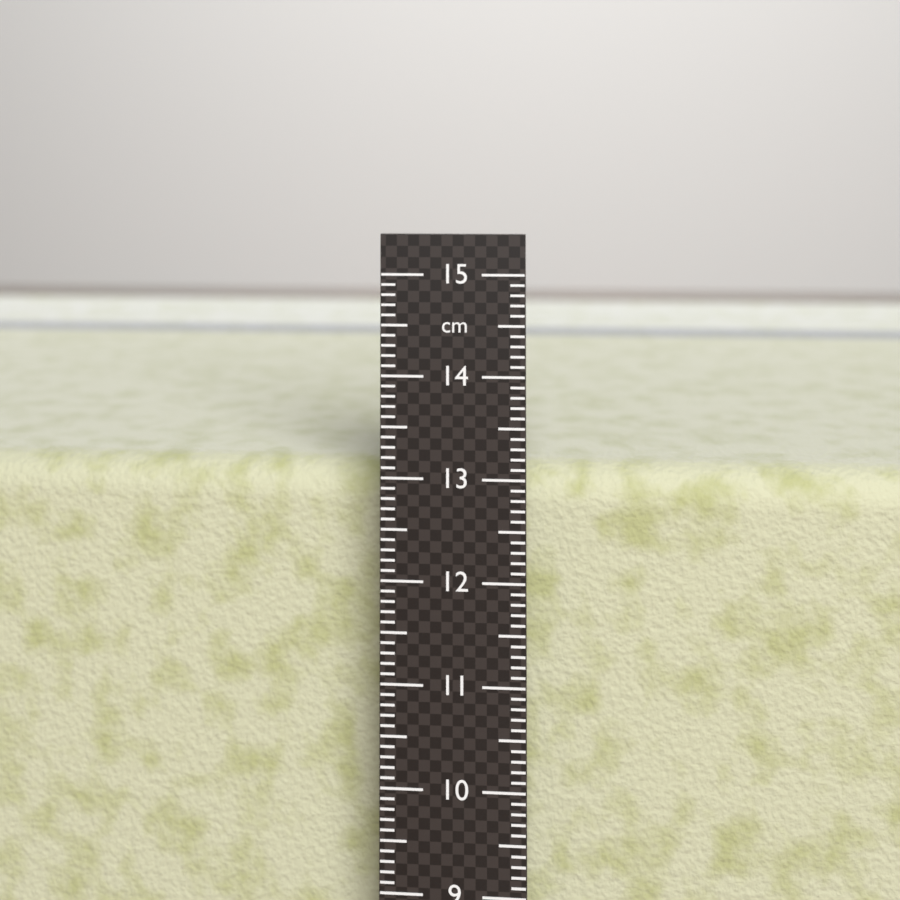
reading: 13.0 cm
